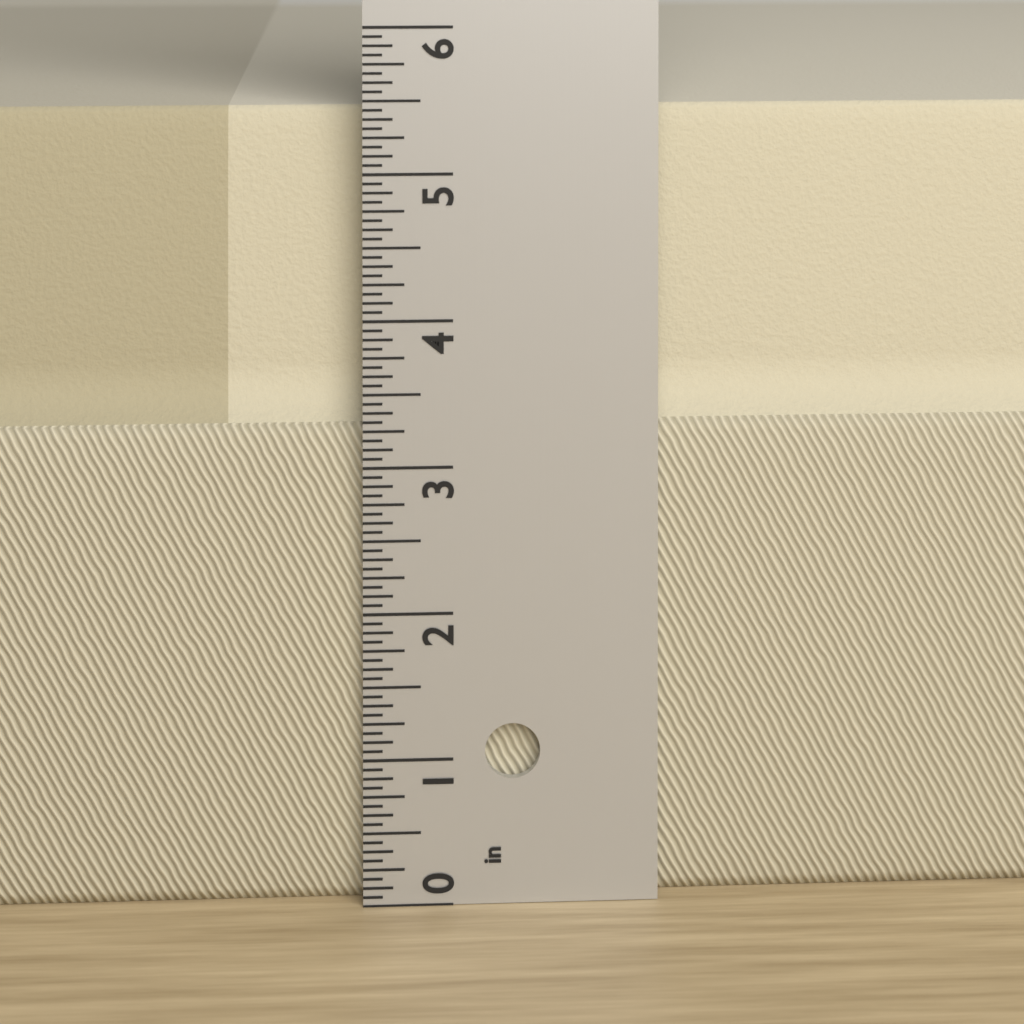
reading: 5.4375 in
